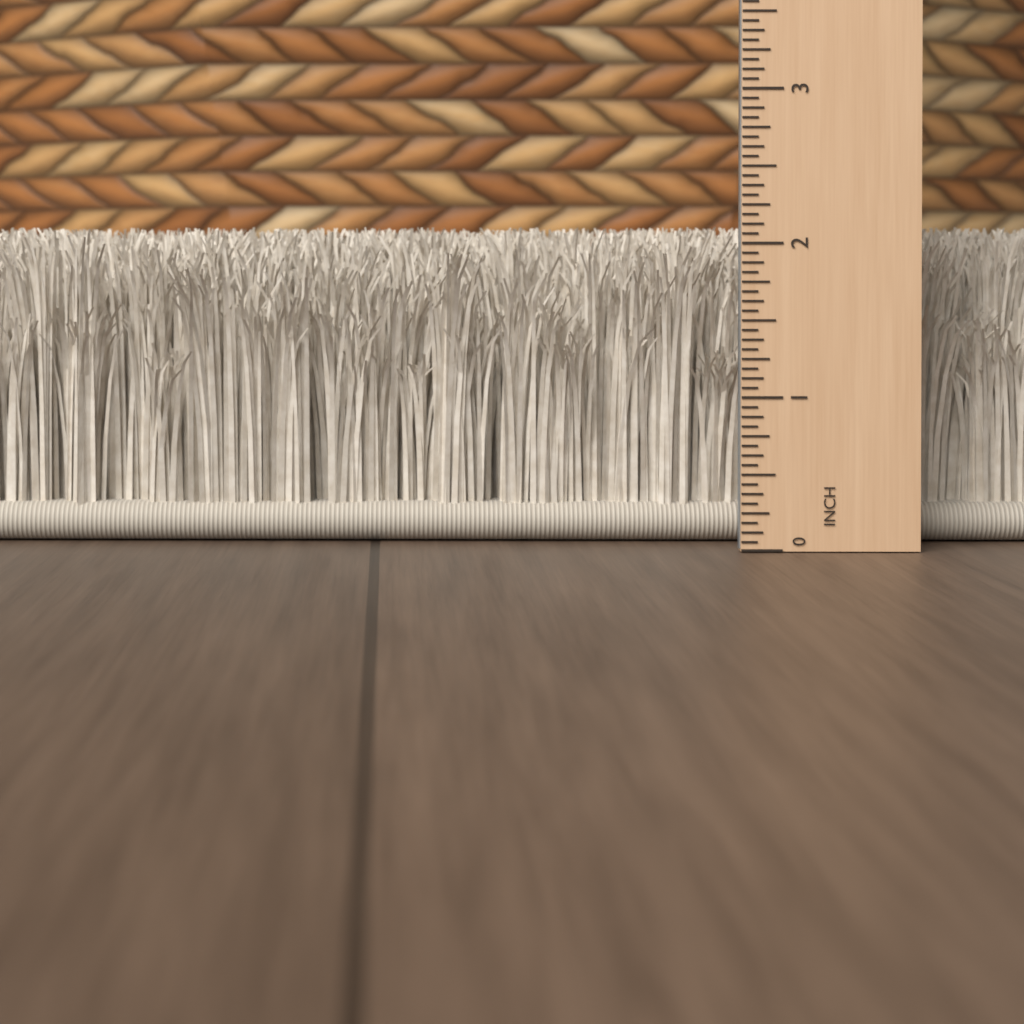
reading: 2.1250 in
